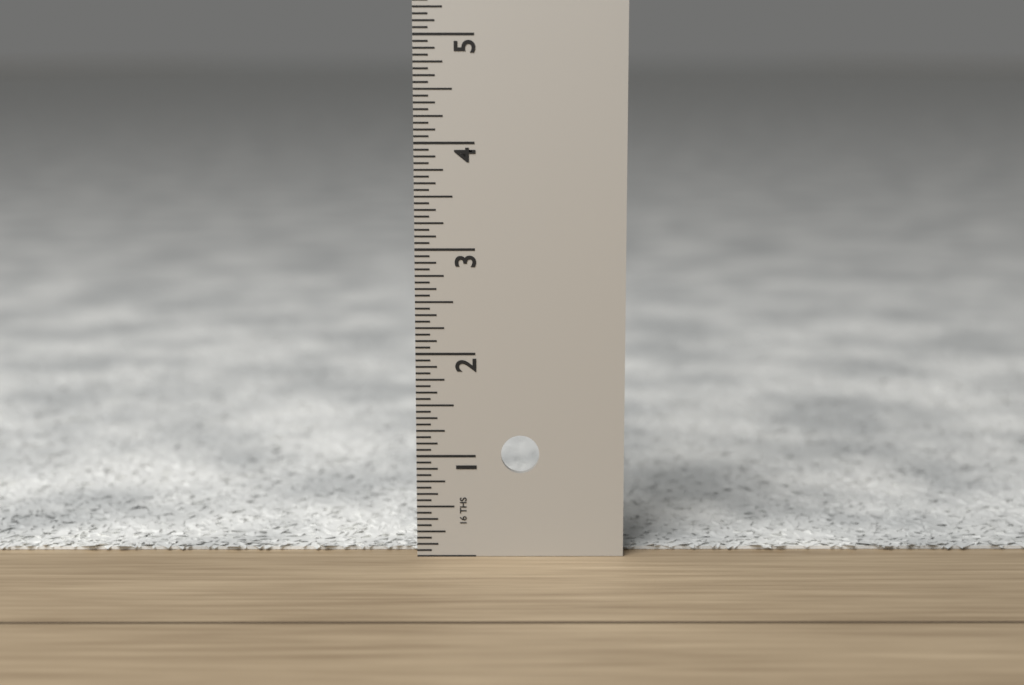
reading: 0.0625 in
